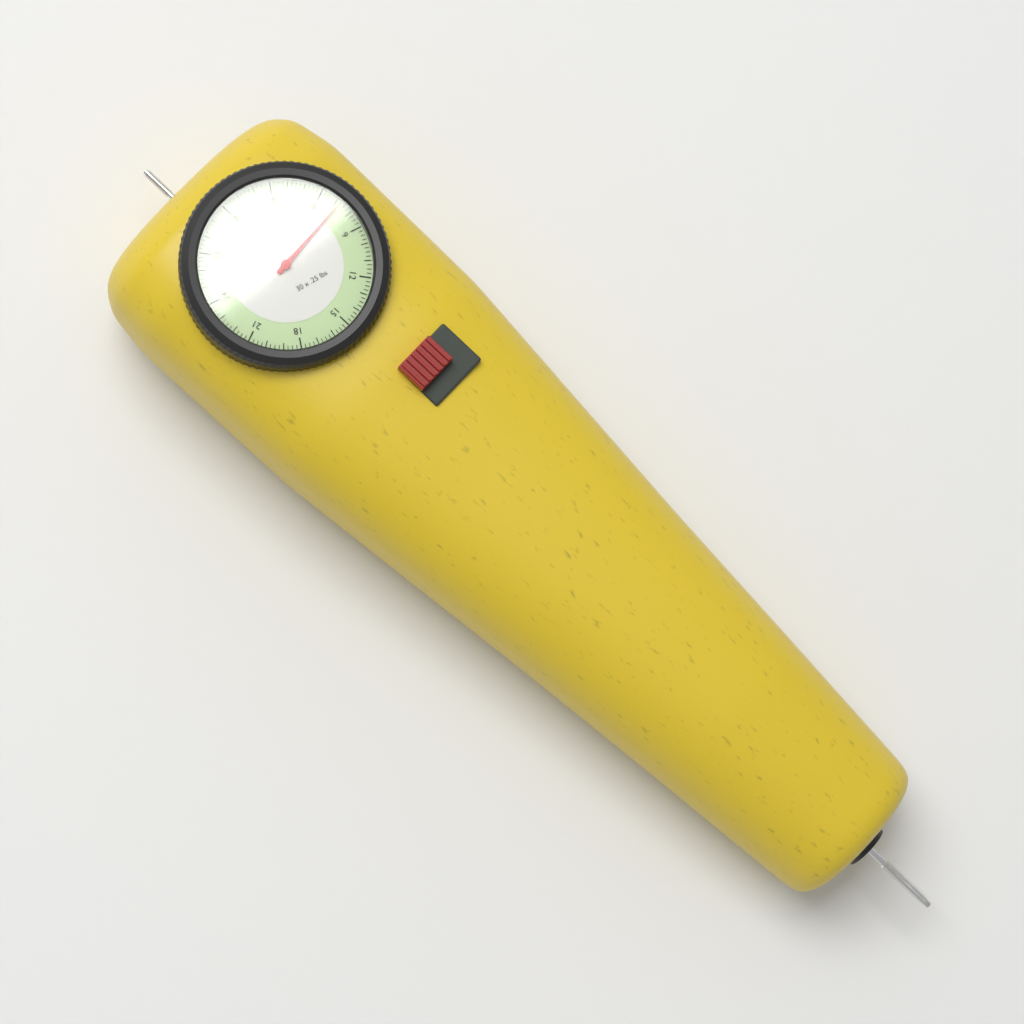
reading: 7.25 lbs
